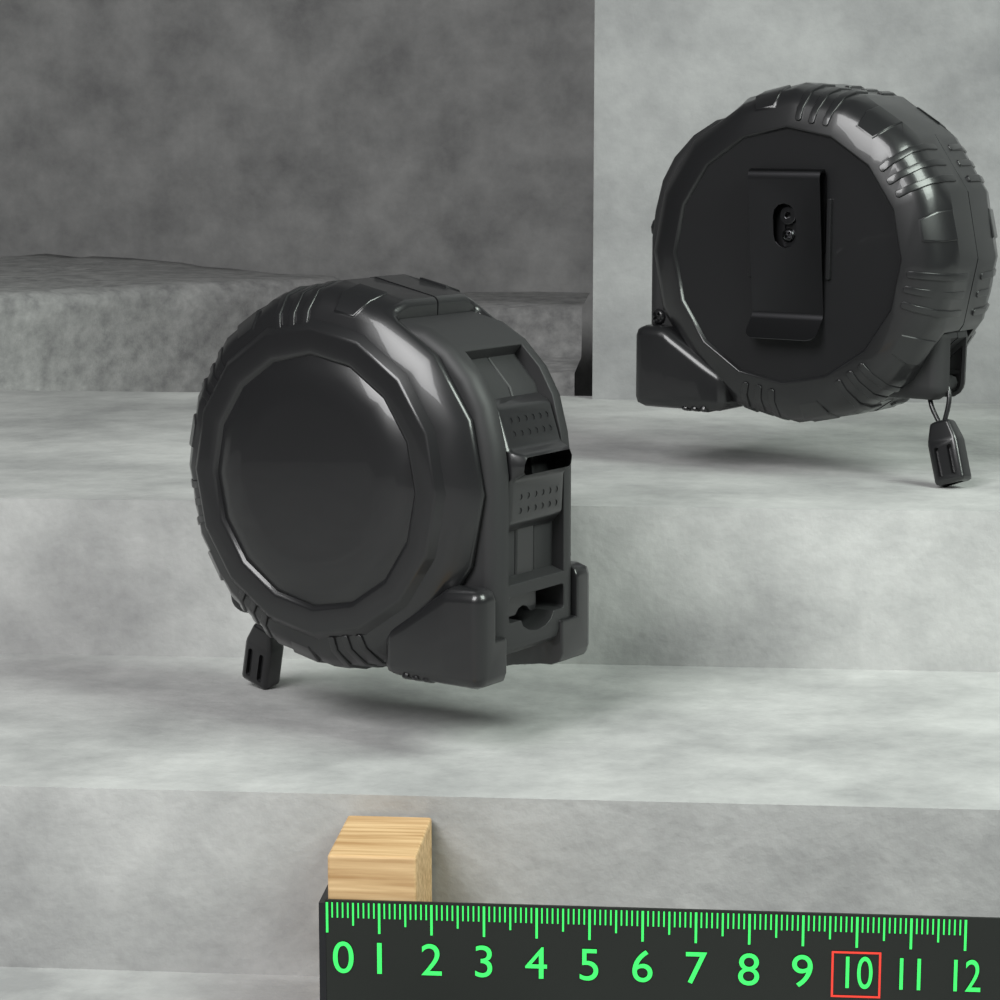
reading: 1.7 (no unit)
